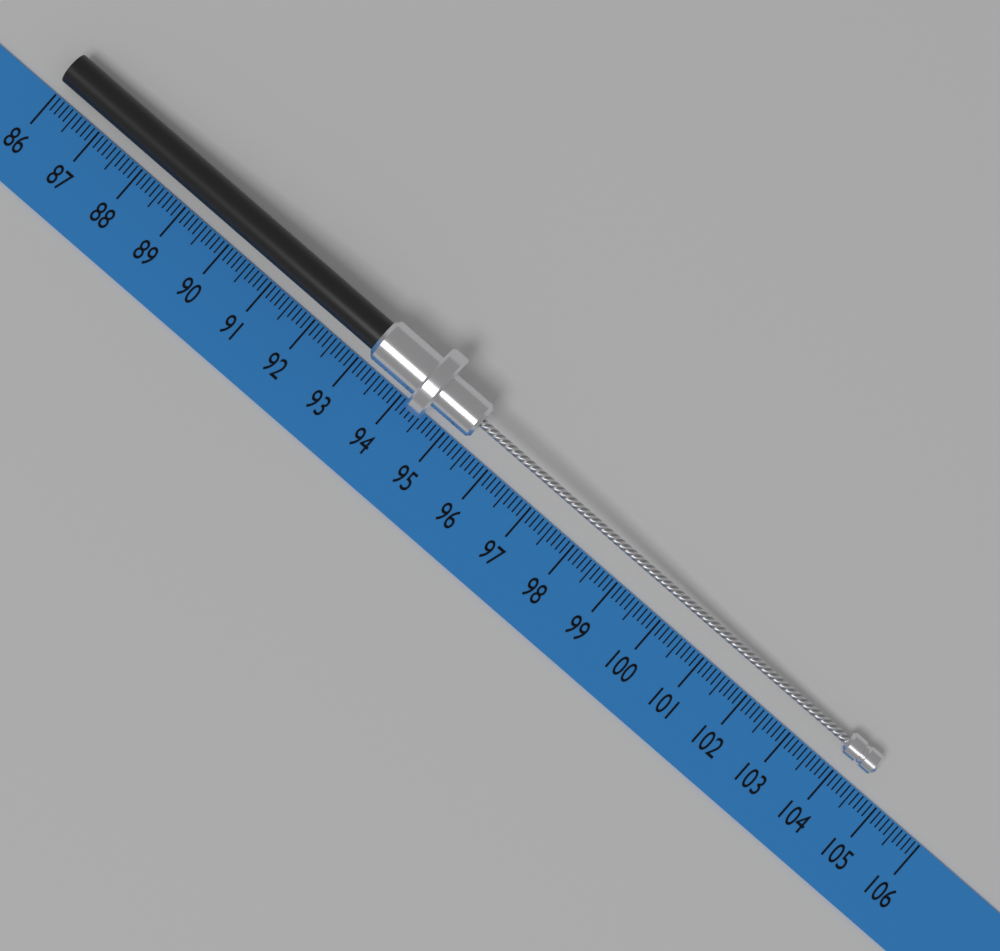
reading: 104.5 (no unit)
